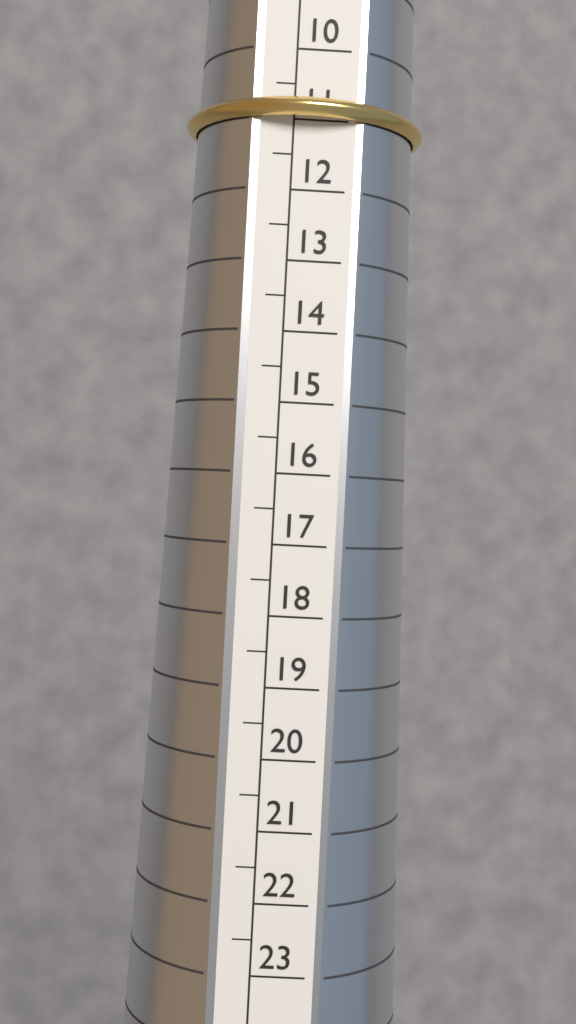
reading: 11.0 (no unit)
